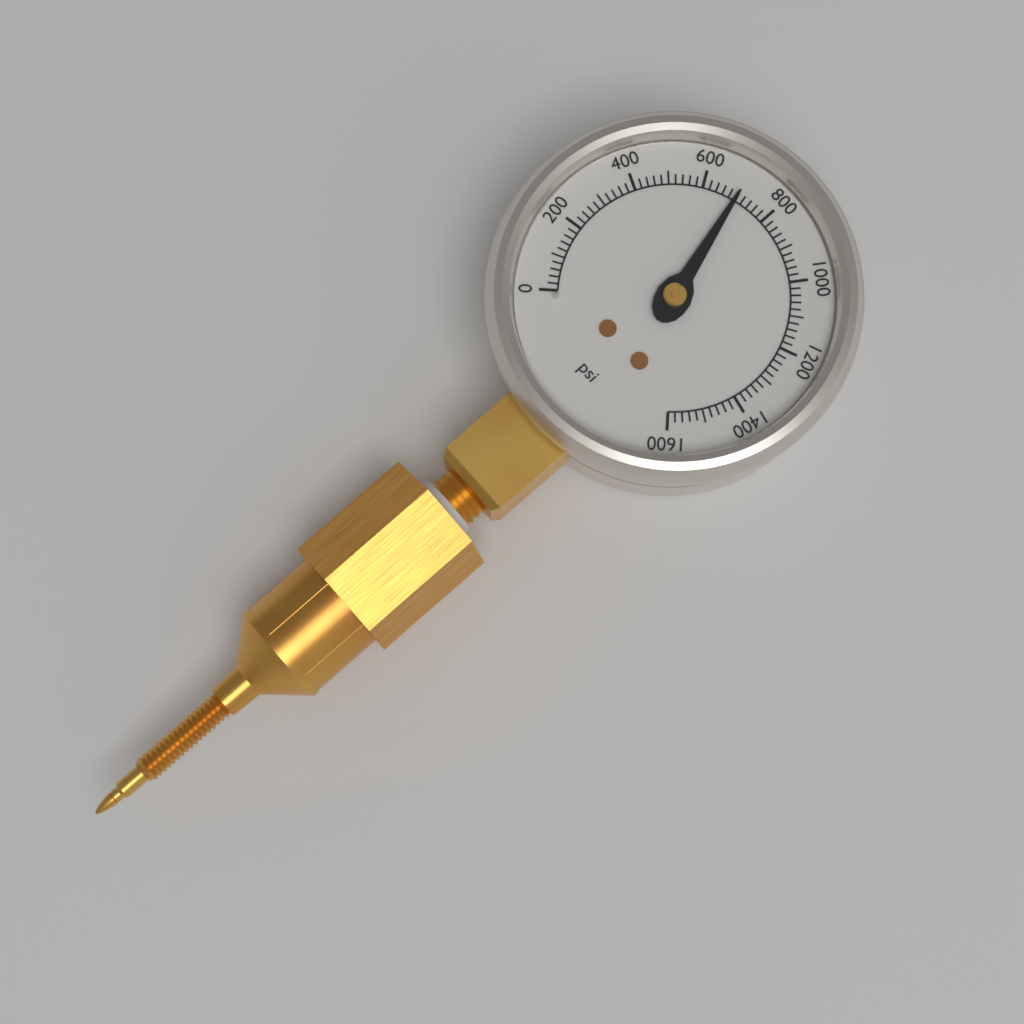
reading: 700 psi
